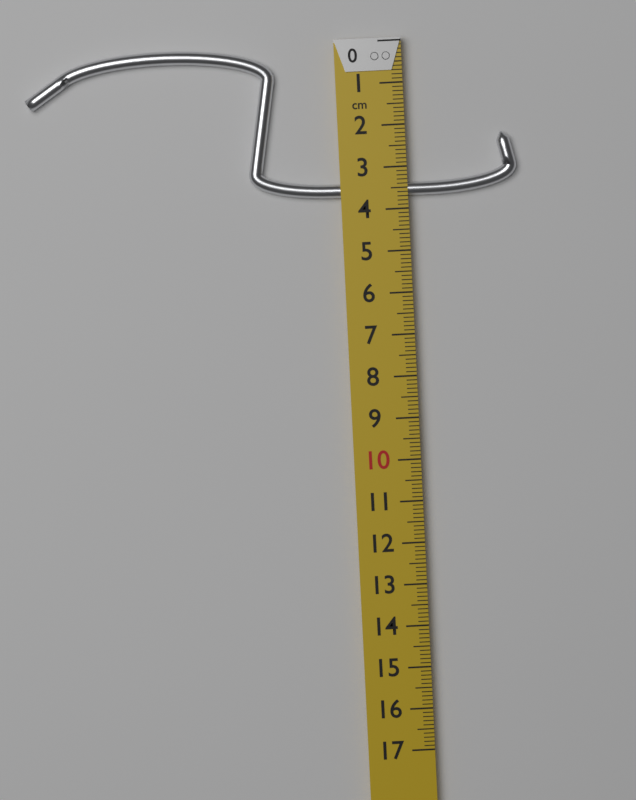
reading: 3.7 cm
